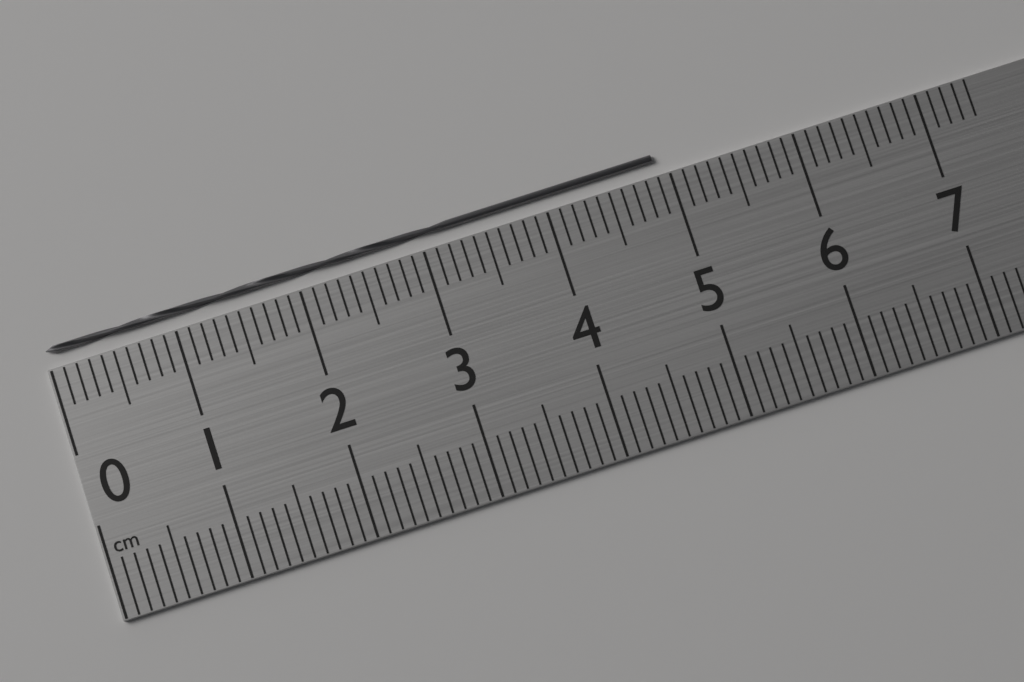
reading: 4.9 cm
